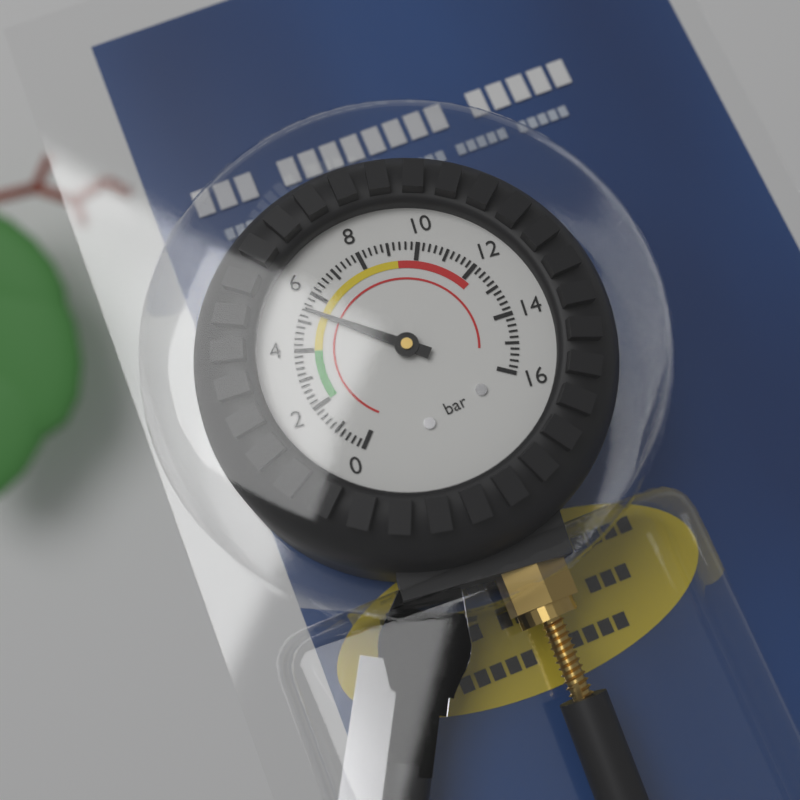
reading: 5.4 bar
